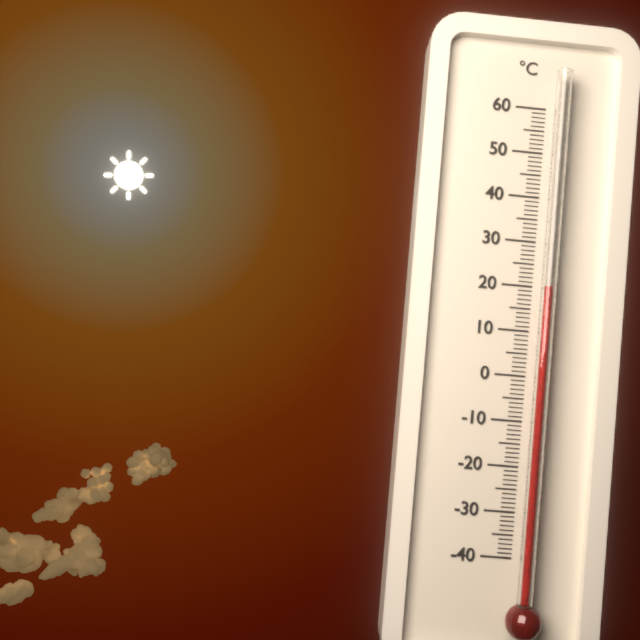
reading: 20 °C
